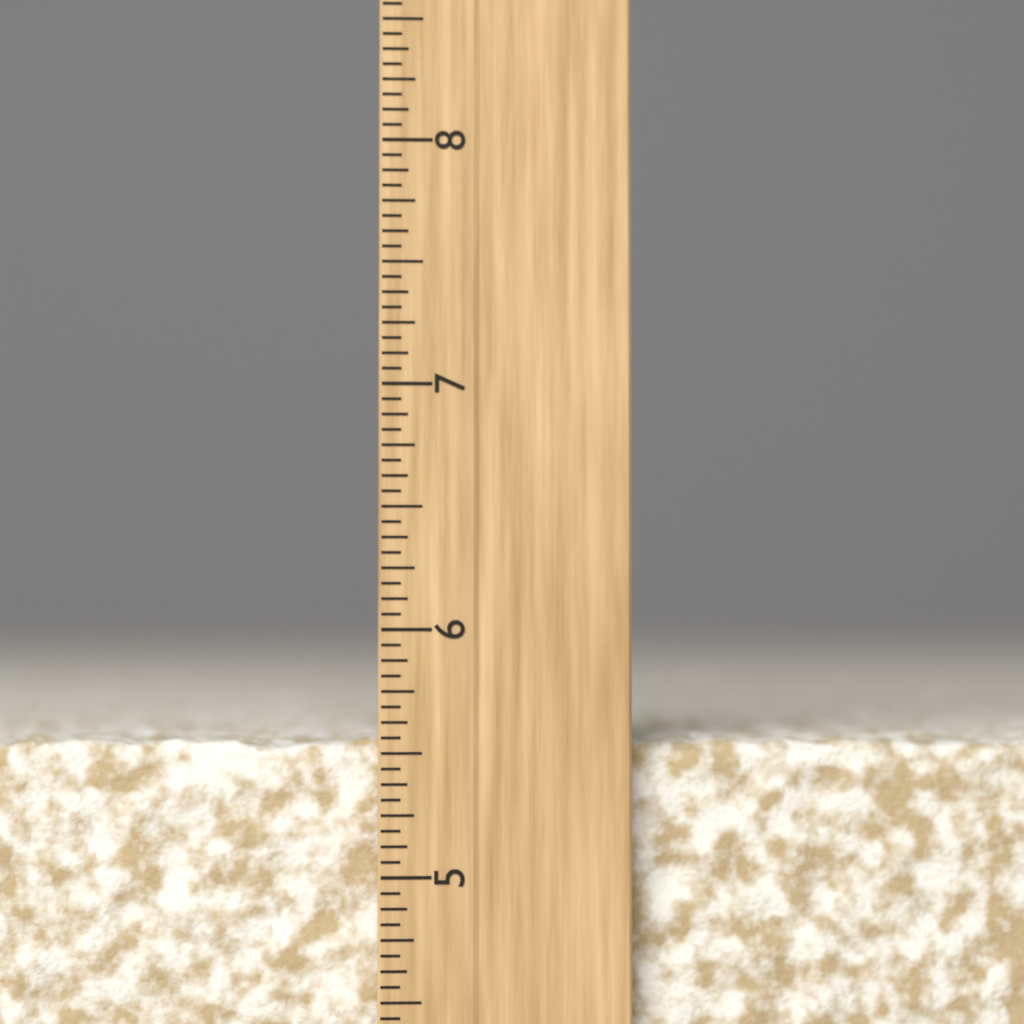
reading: 5.5625 inch
